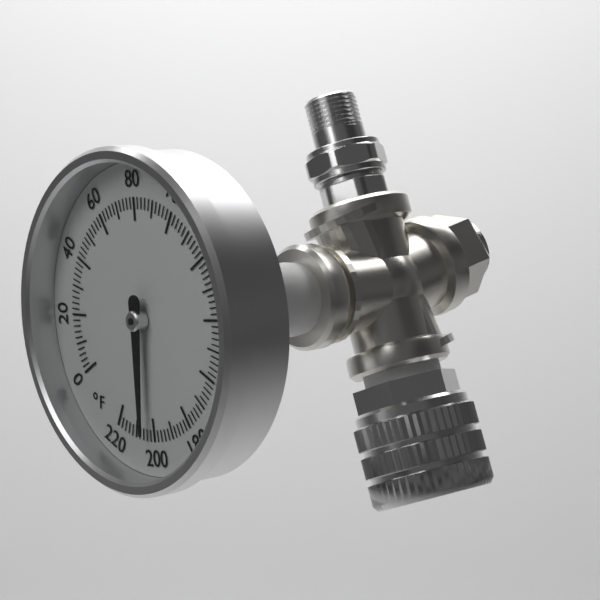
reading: 204 °F
